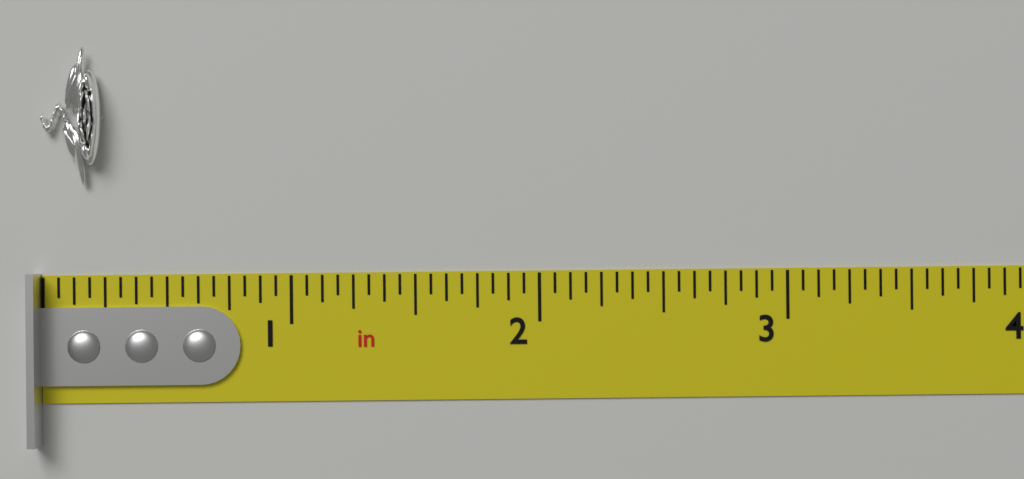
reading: 0.2500 in
